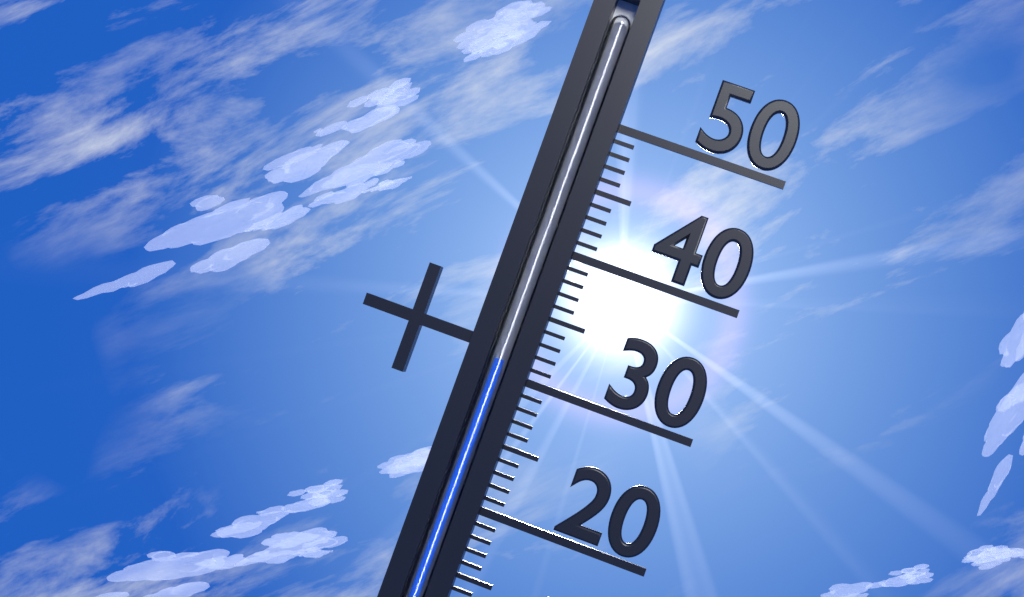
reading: 31 °C
